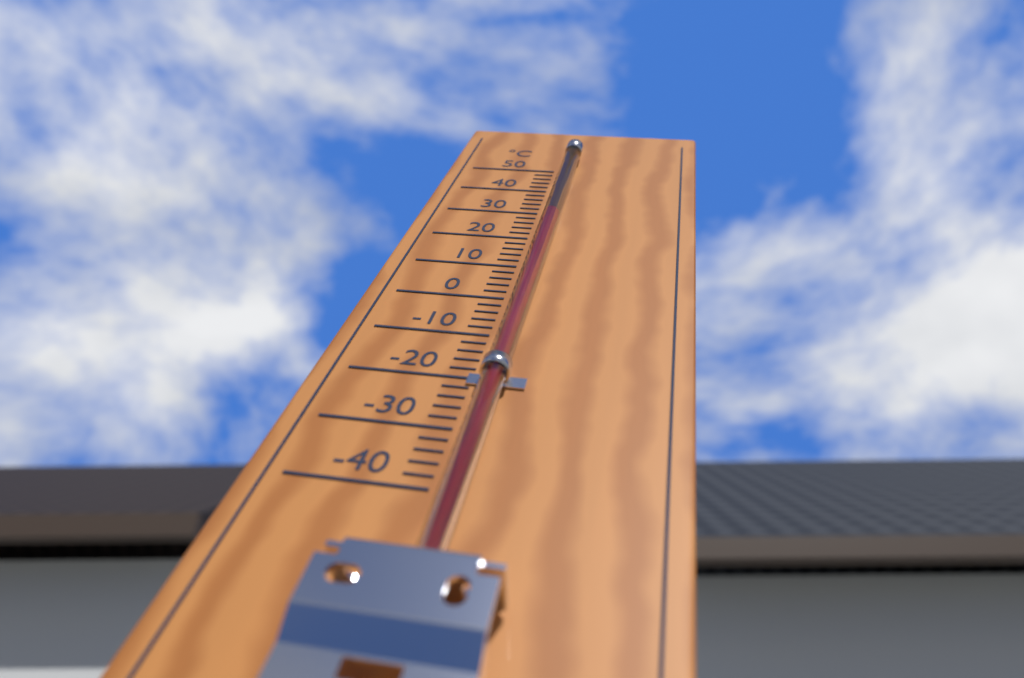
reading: 26 °C
